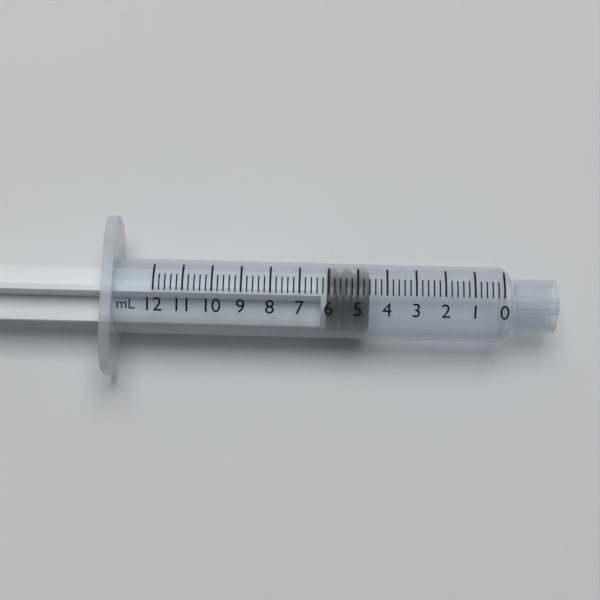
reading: 4.6 mL
